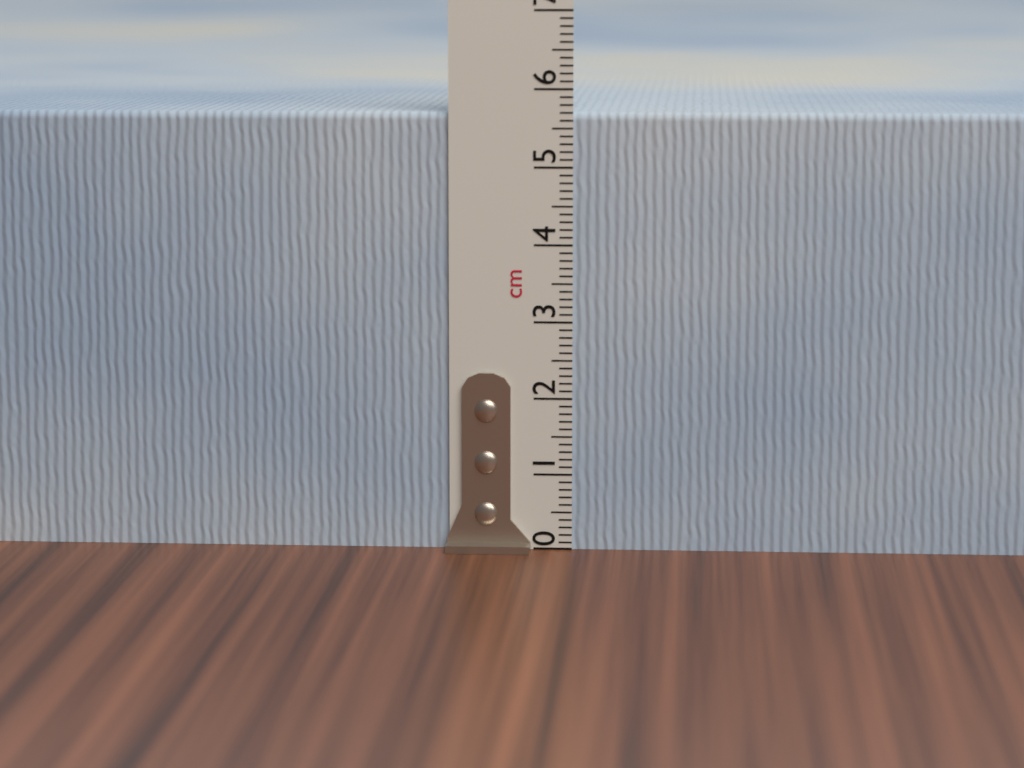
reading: 5.7 cm
